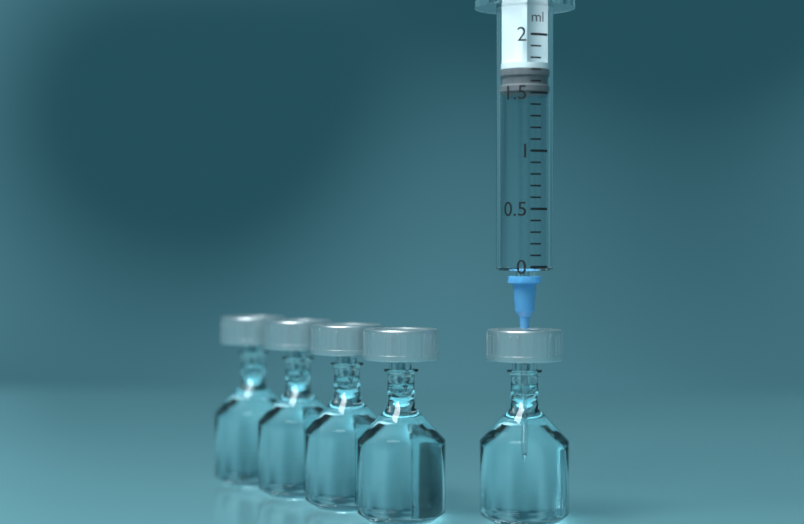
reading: 1.5 ml
